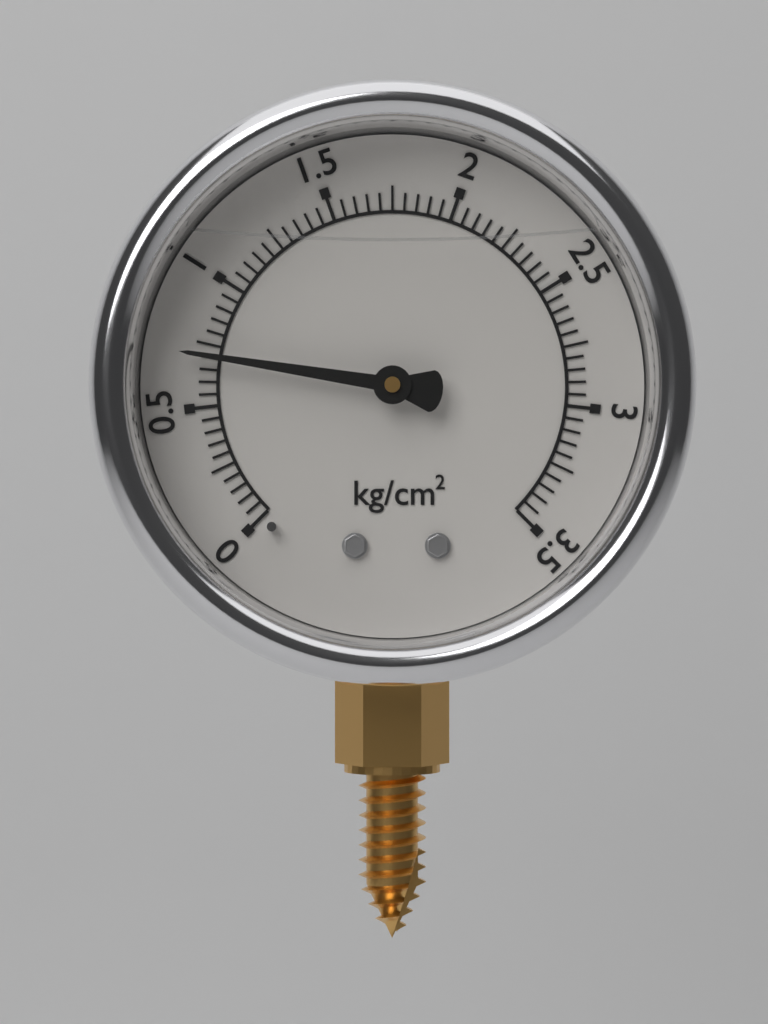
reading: 0.70 kg/cm²
